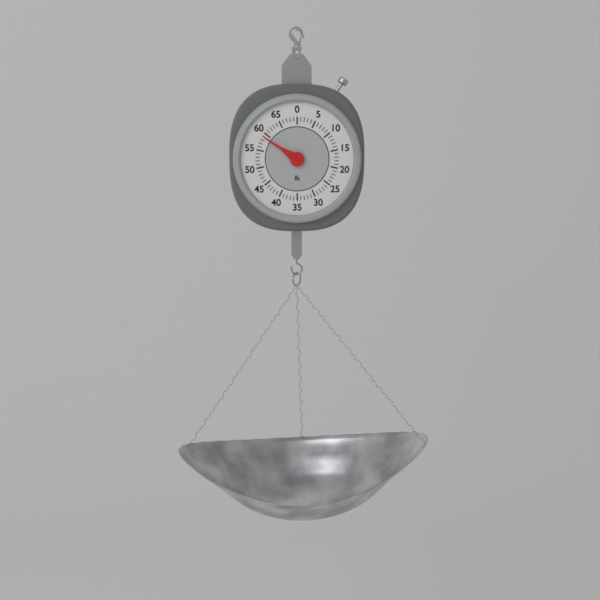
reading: 59 lb
